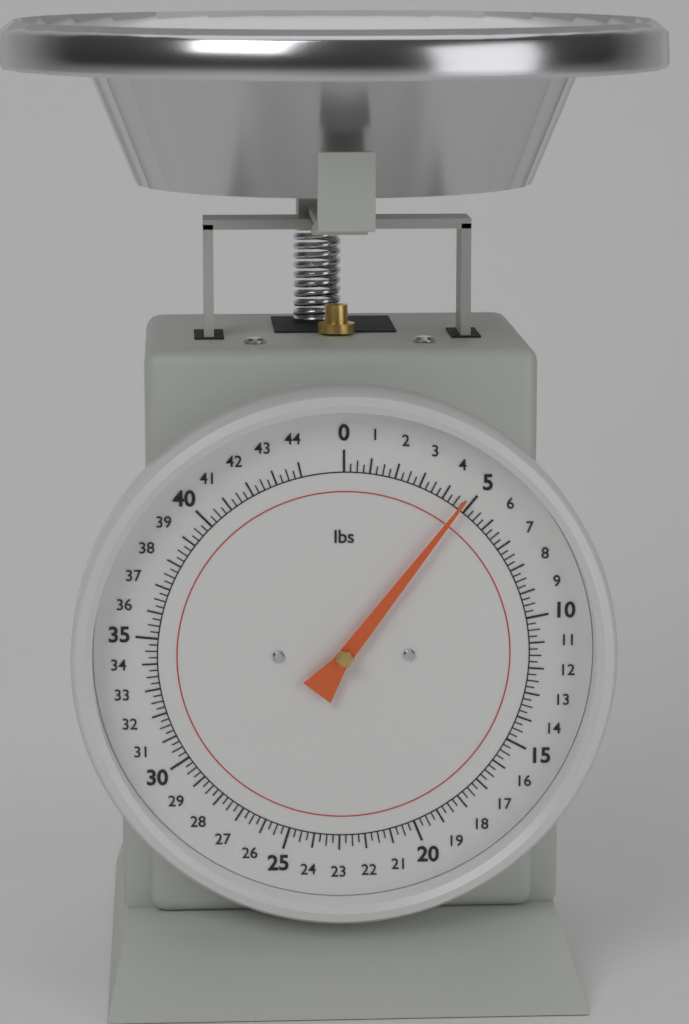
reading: 4.75 lbs
